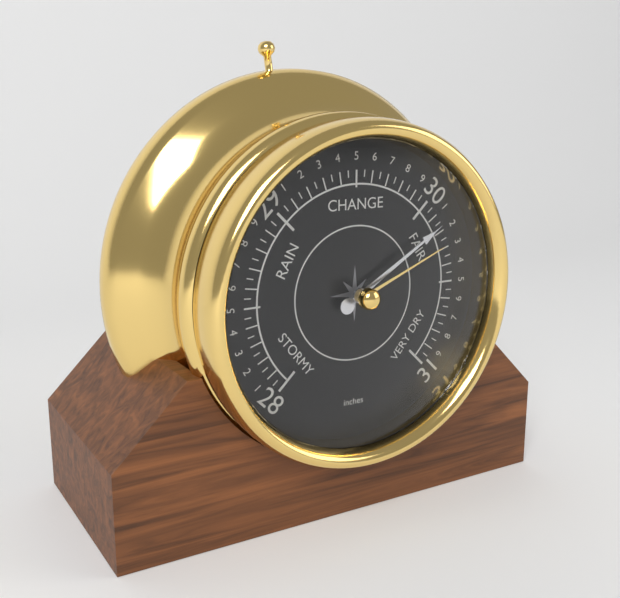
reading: 30.15 inches
